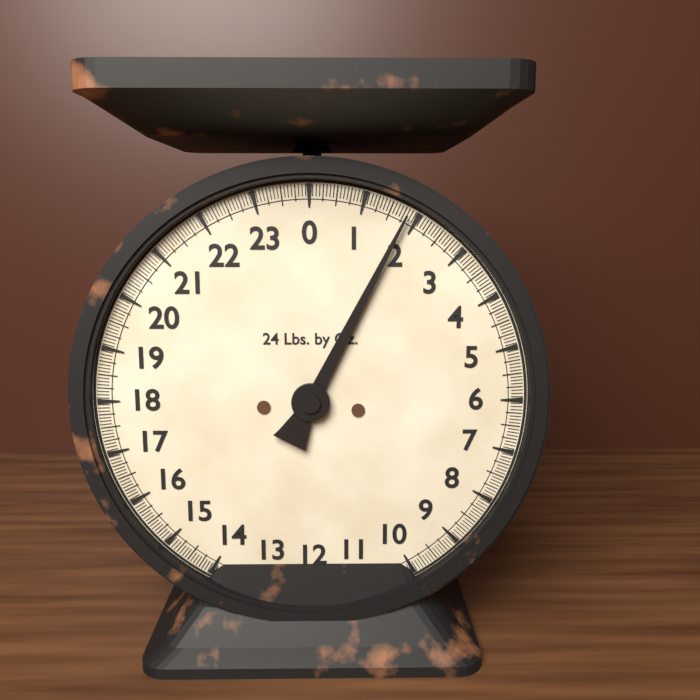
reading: 1.8125 lb
